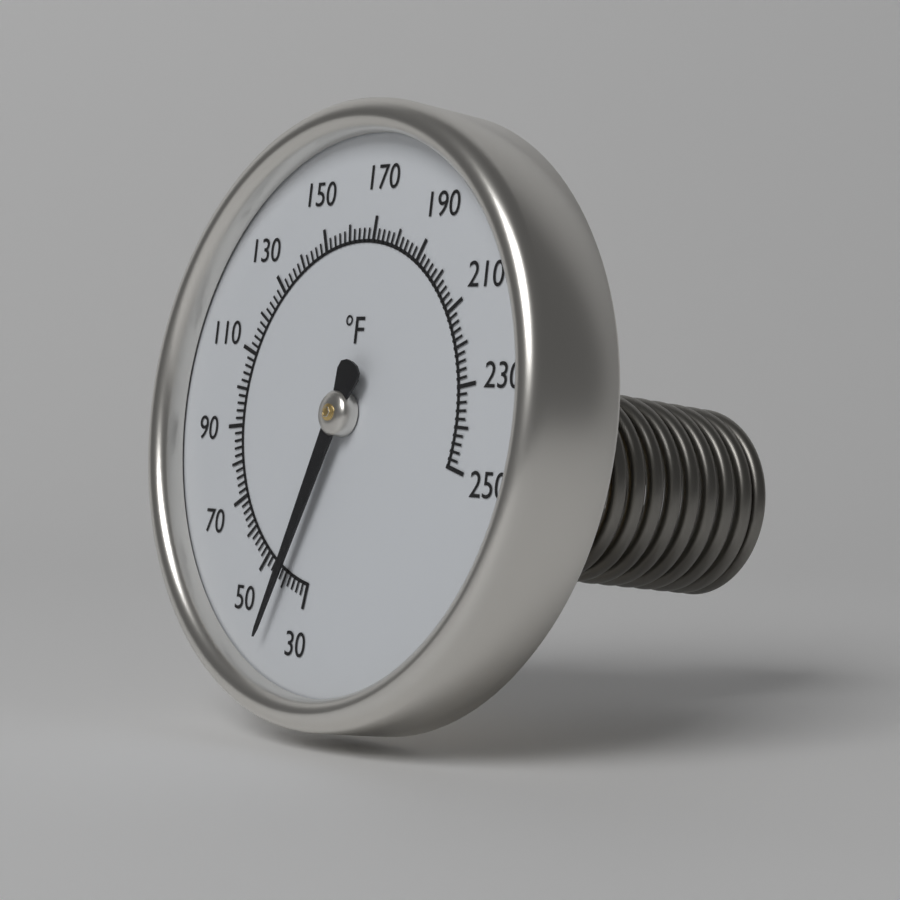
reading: 40 °F
